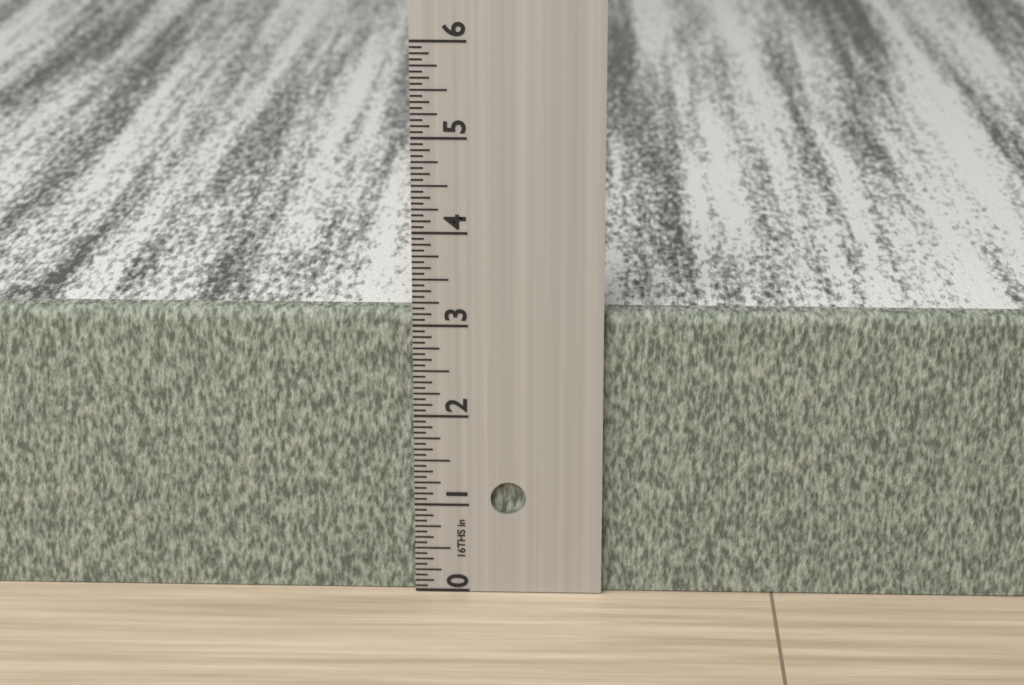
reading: 3.1250 in
